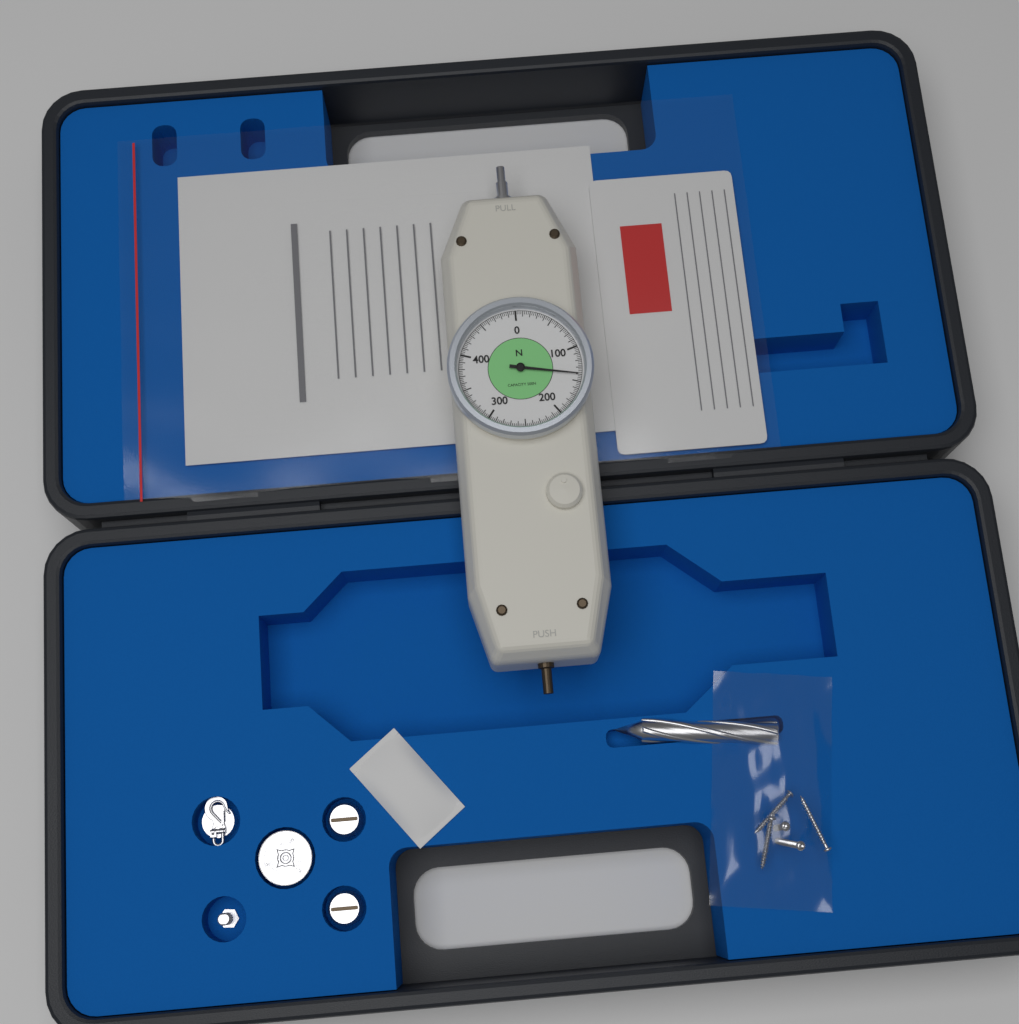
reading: 140.0 N
